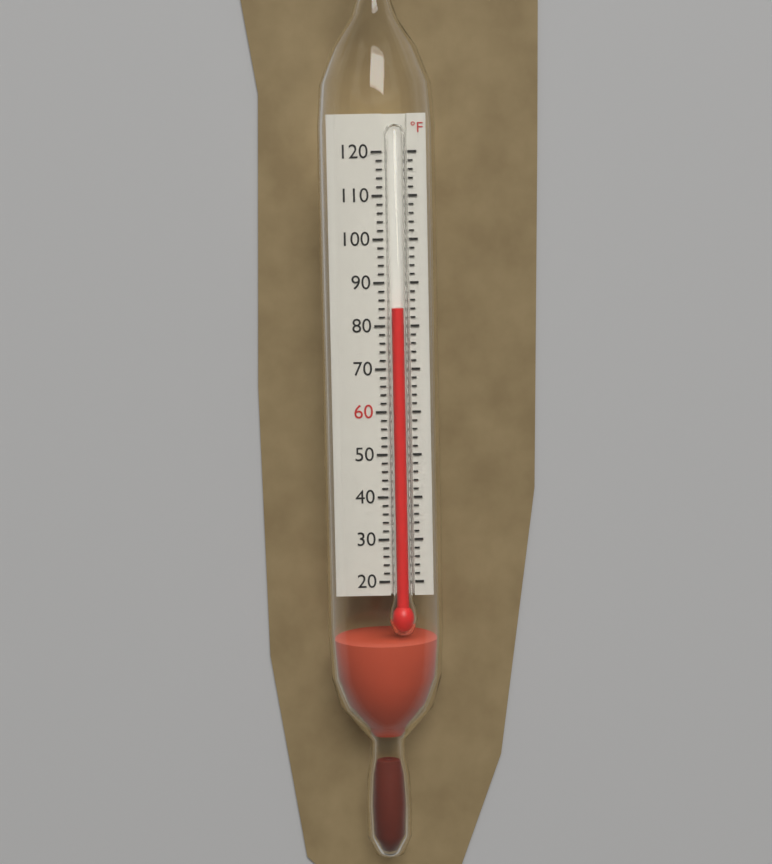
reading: 84 °F
